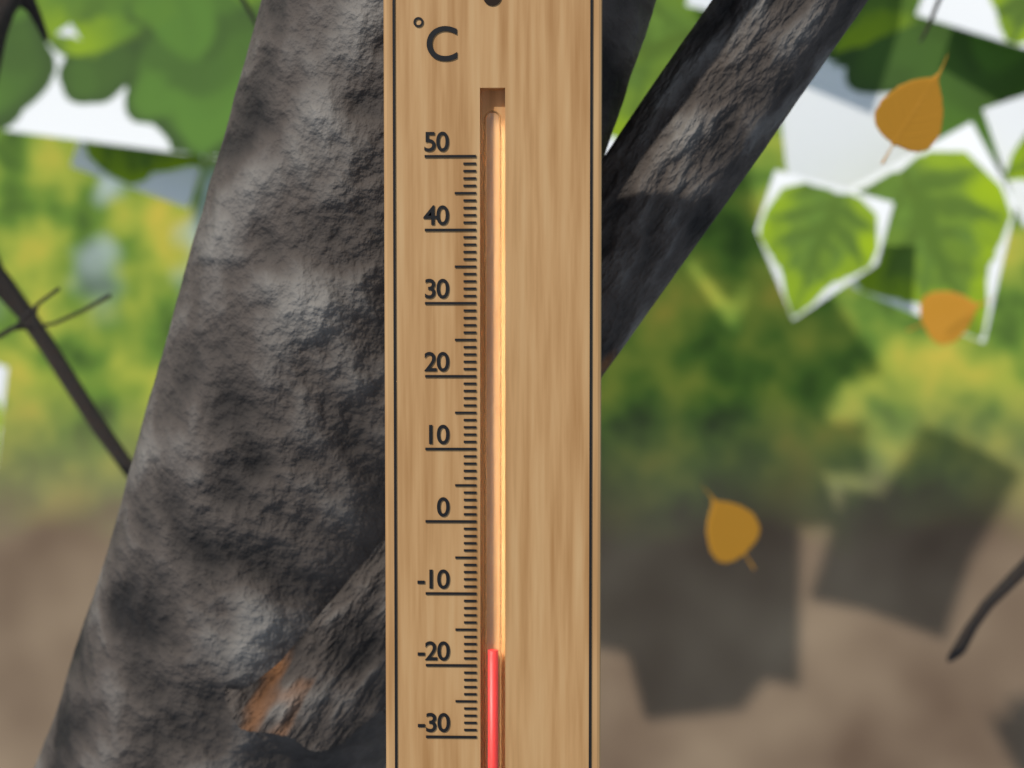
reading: -18 °C
